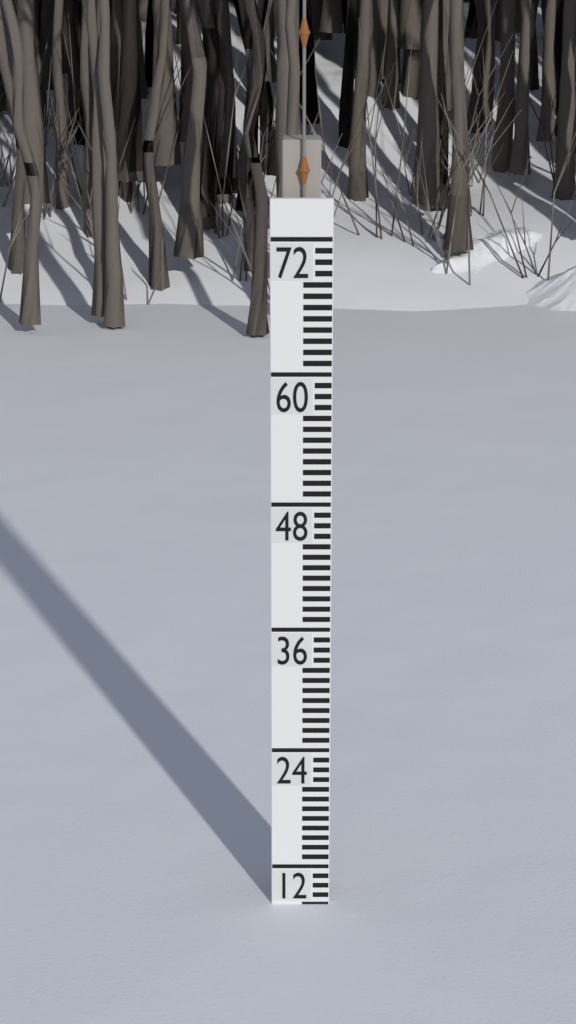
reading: 8 (no unit)
